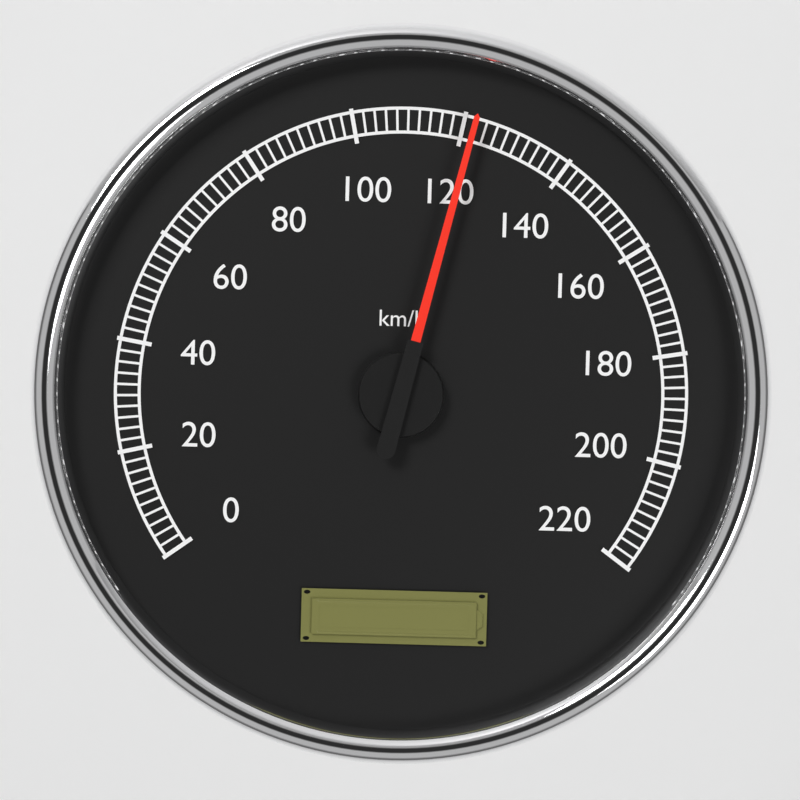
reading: 122 km/h
